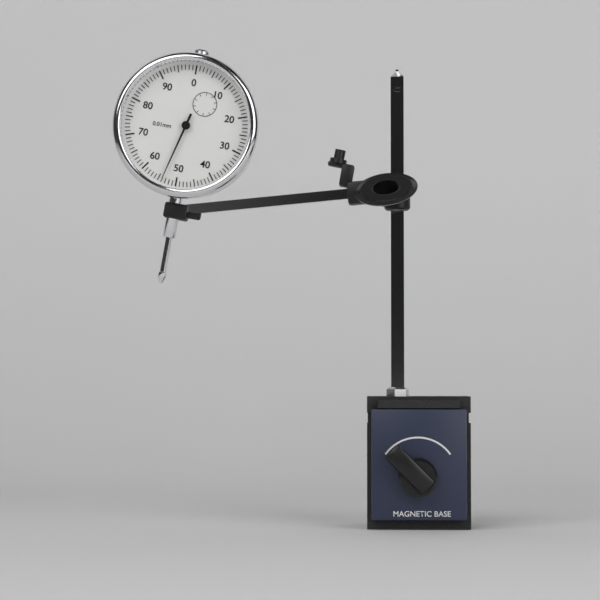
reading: 0.54 mm
